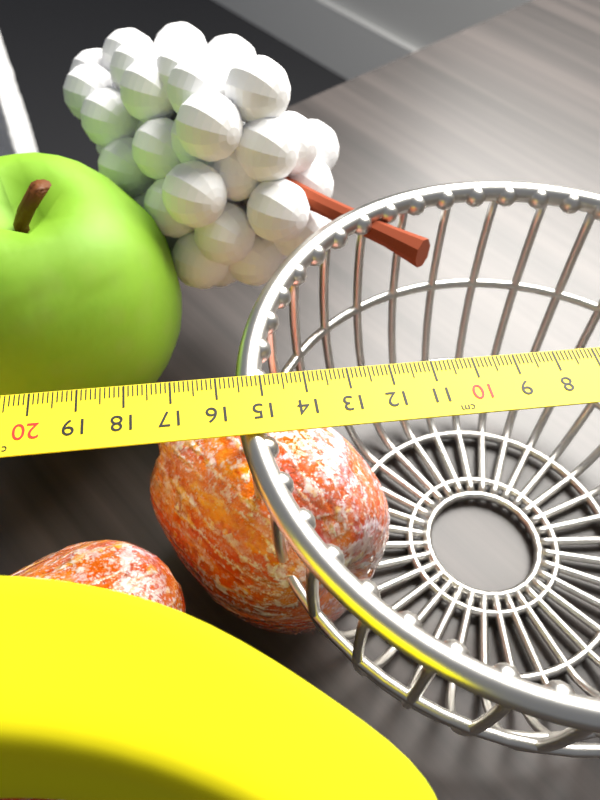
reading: 15.6 cm
